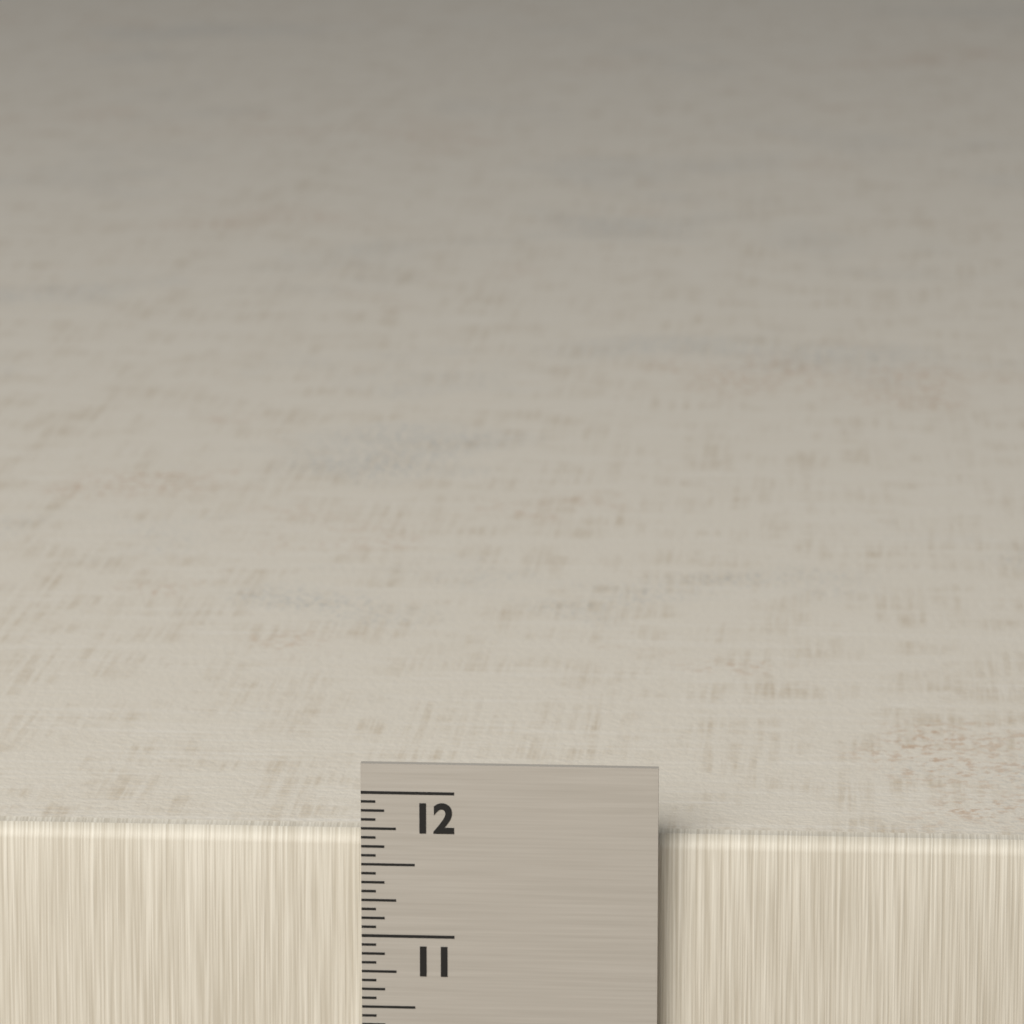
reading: 11.6875 in
